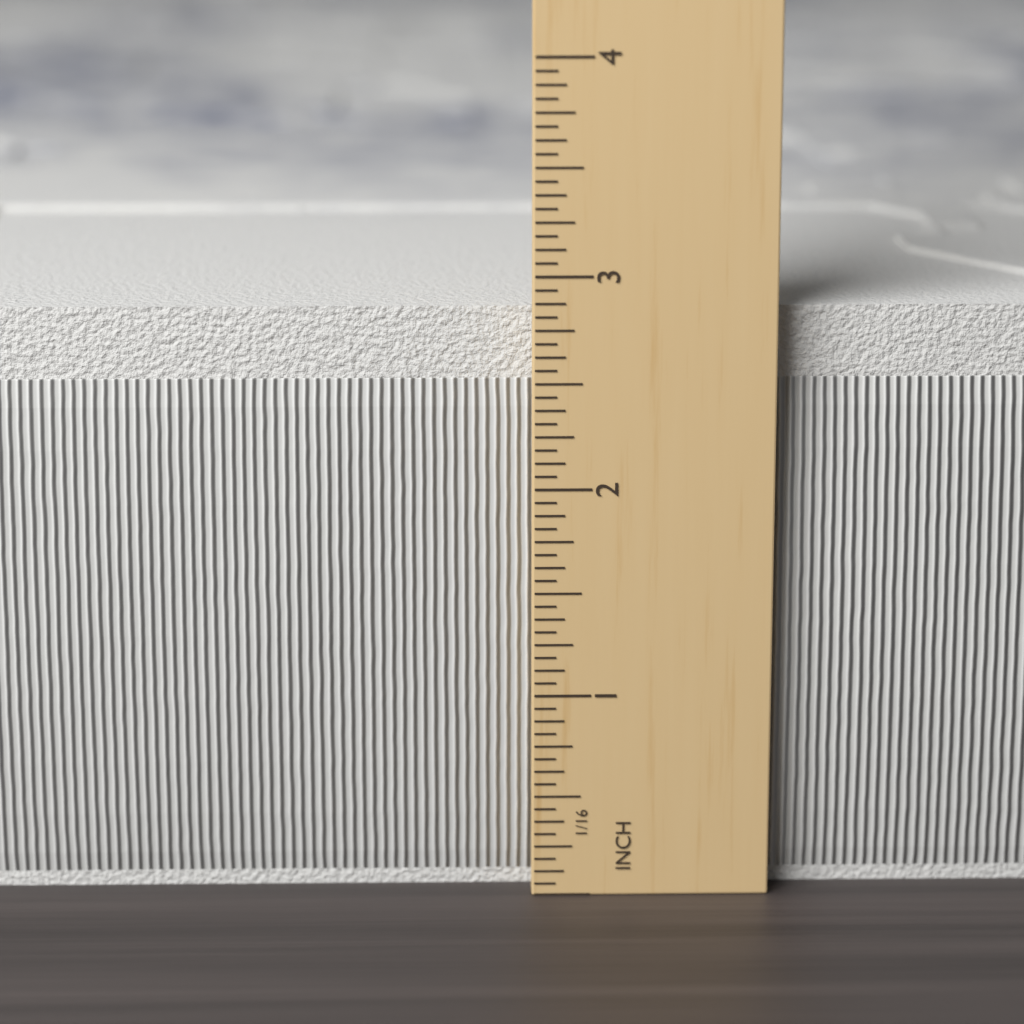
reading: 2.8750 in
